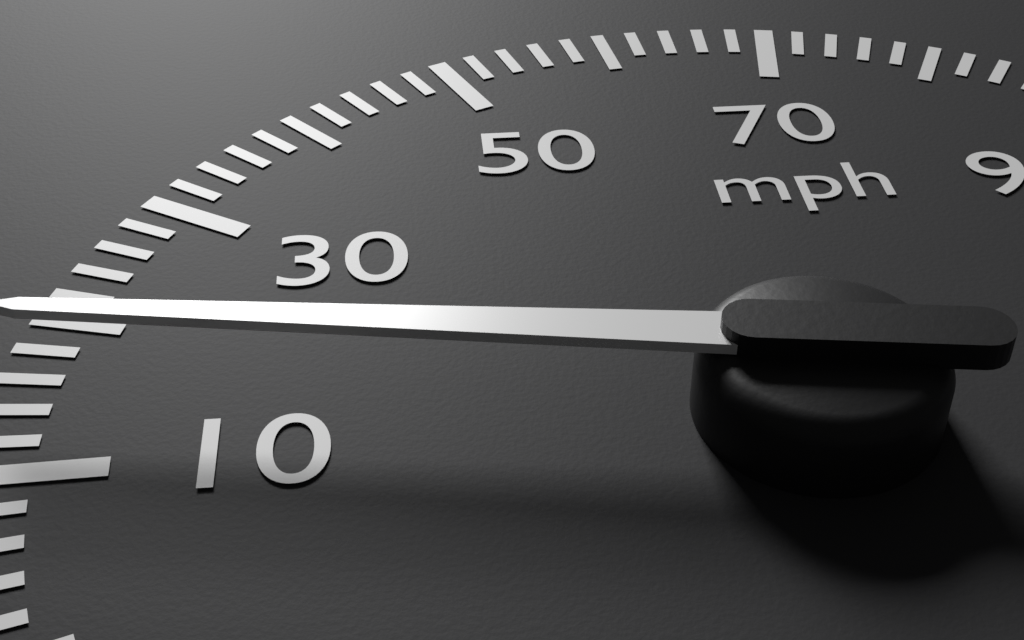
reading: 16 mph
